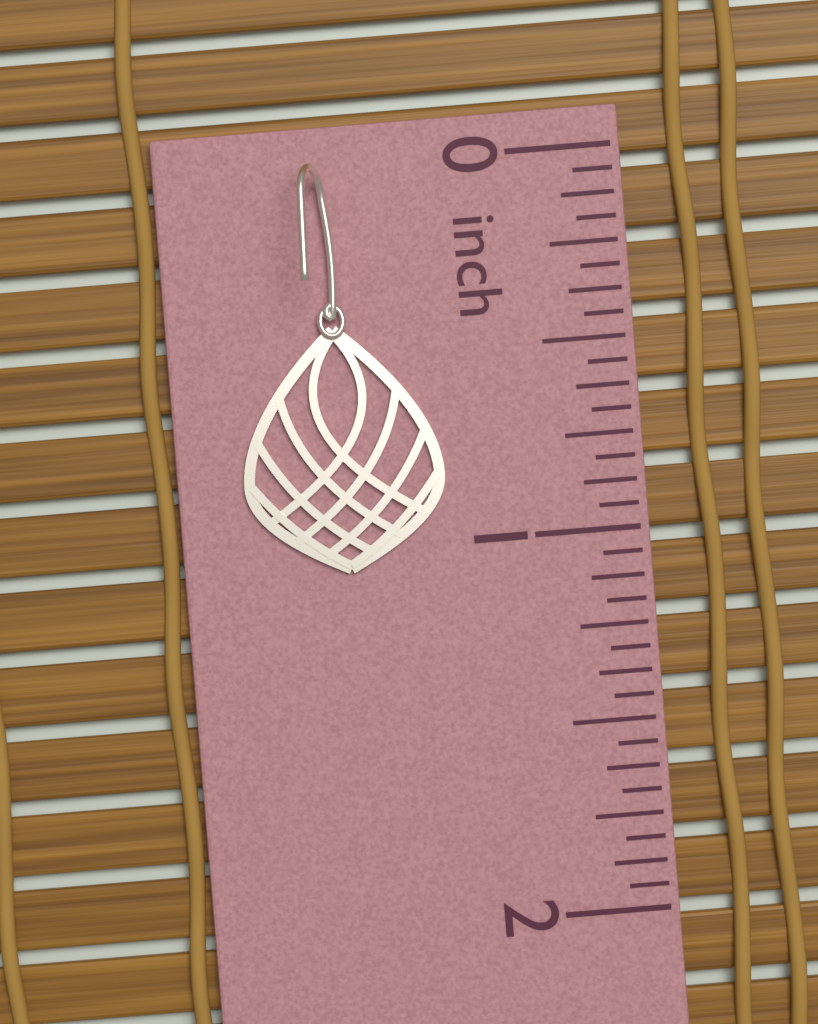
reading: 1.0625 inch
